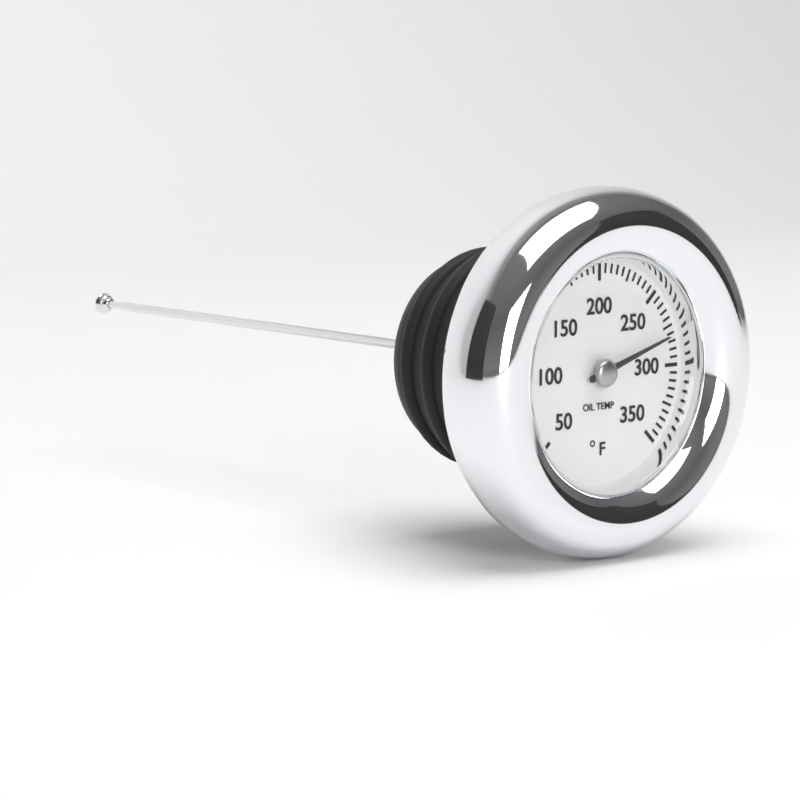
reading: 280 °F
